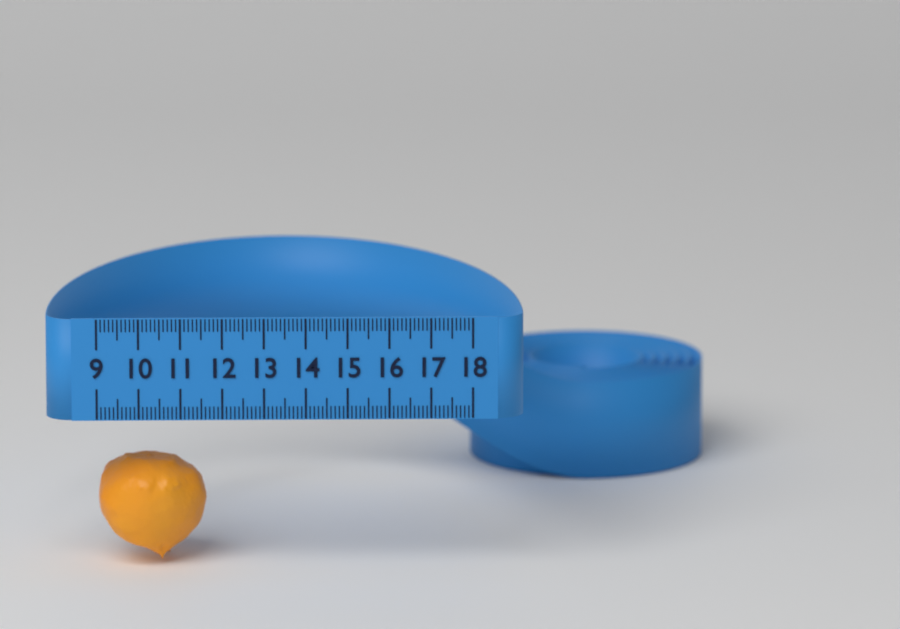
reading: 11.6 (no unit)
